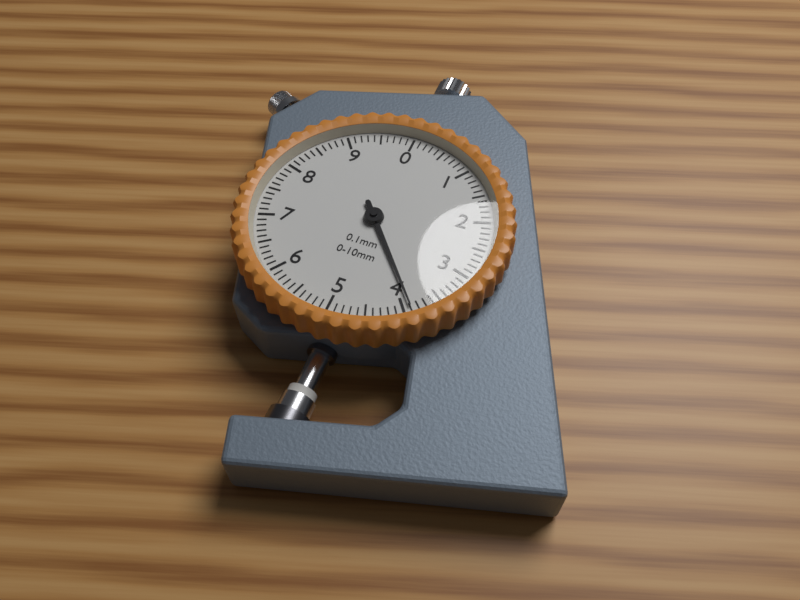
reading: 3.9 mm
